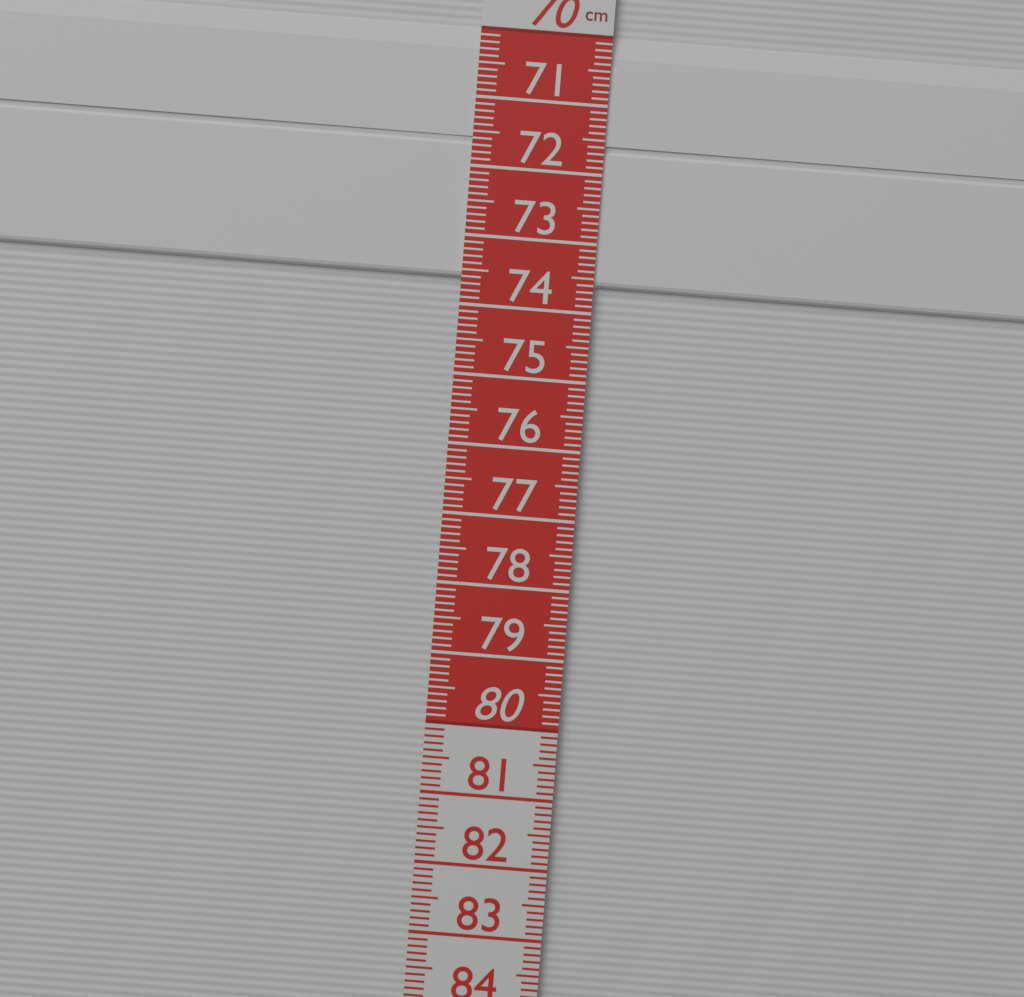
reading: 73.6 cm
